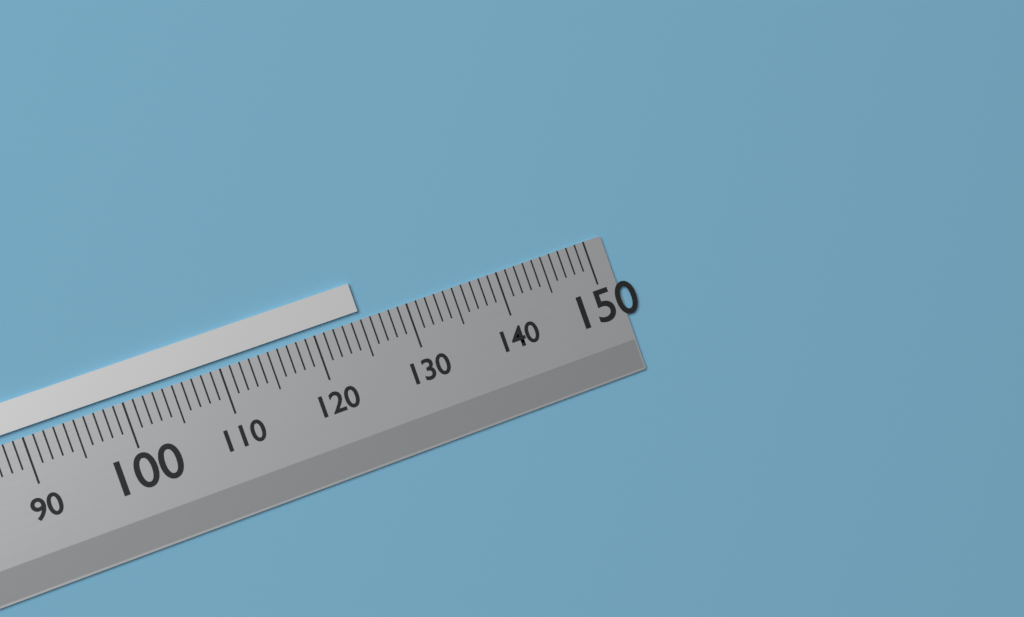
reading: 125 (no unit)
